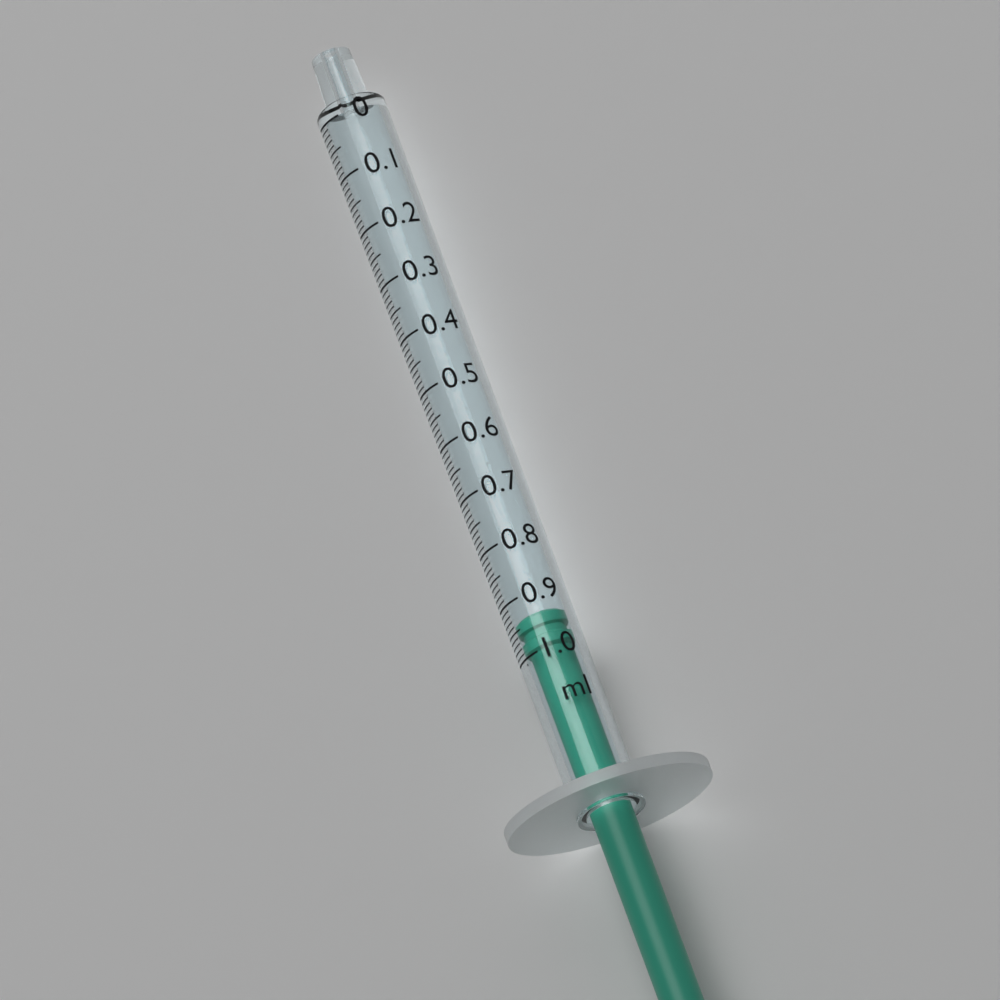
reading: 0.93 ml
